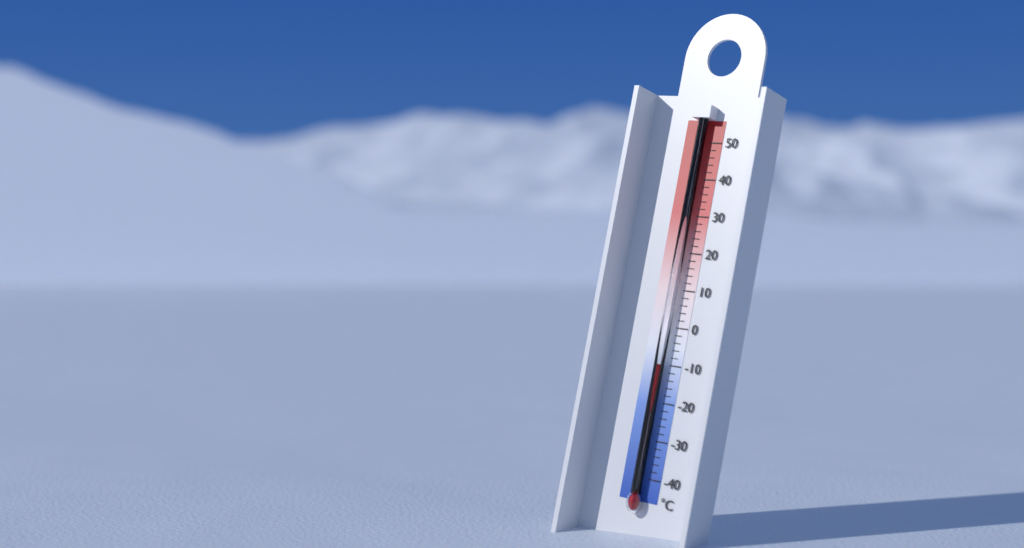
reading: -10 °C
